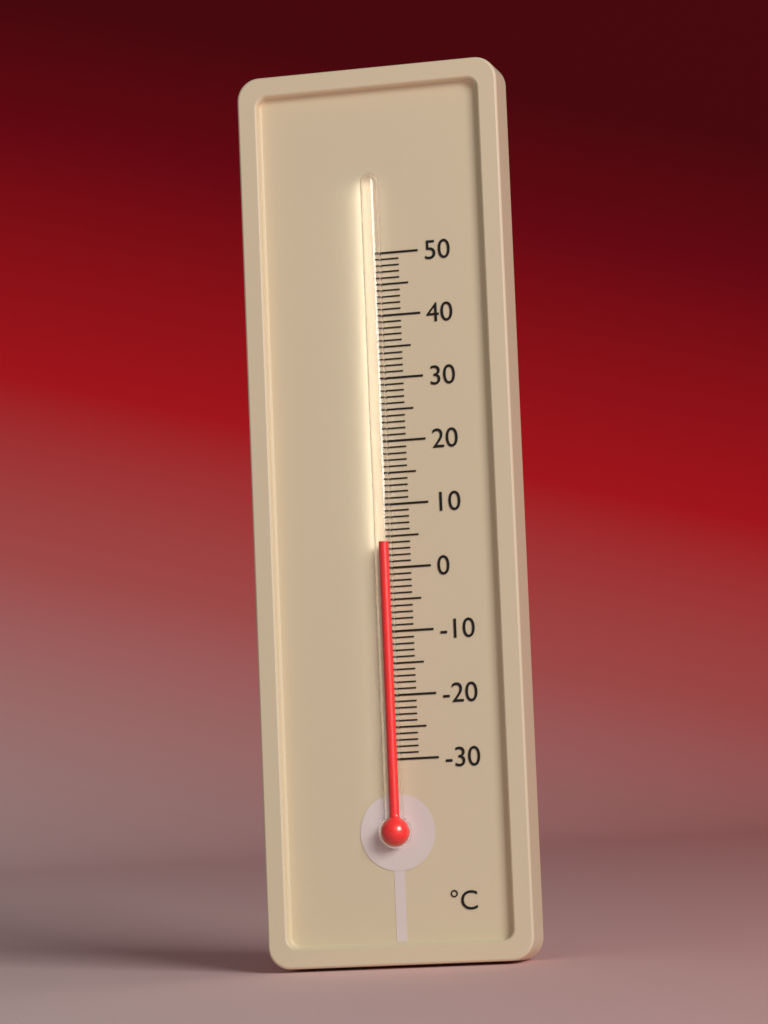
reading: 4 °C
